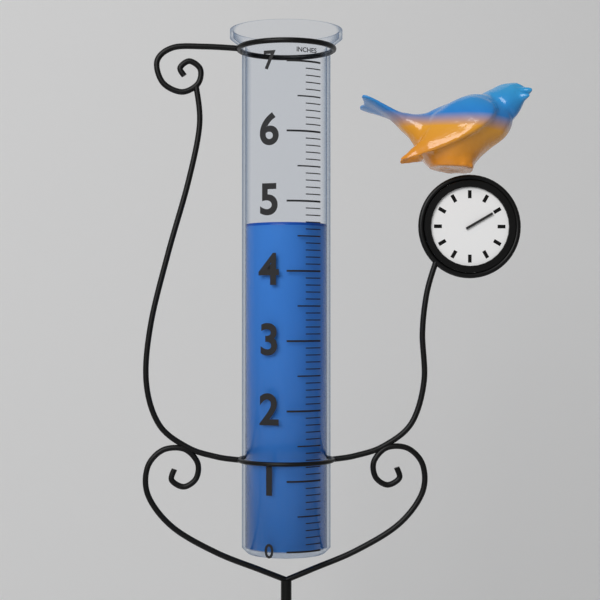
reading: 4.7 in
